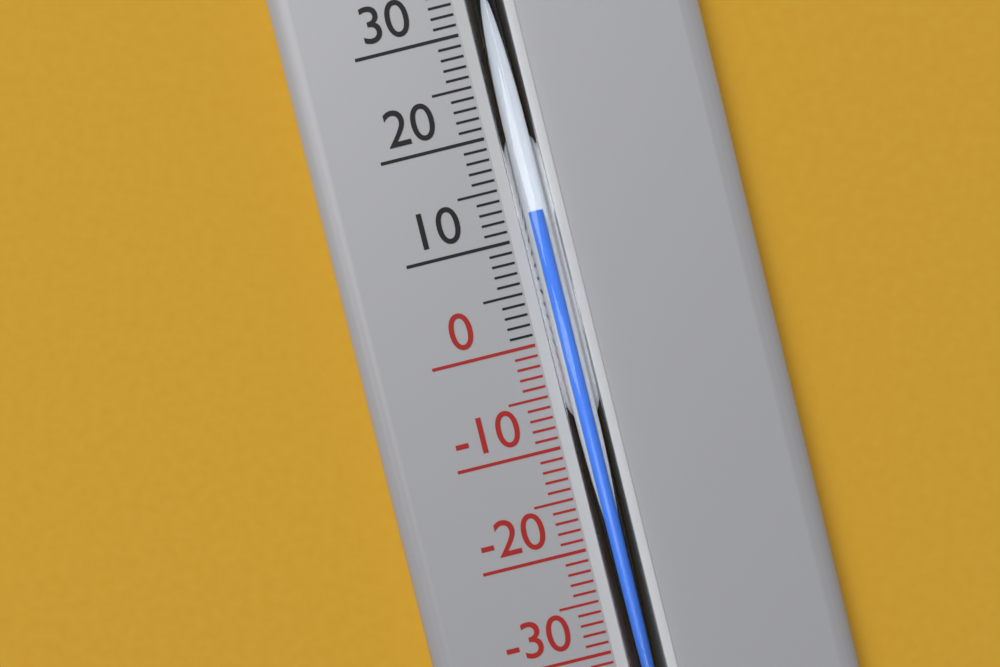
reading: 12 °C
